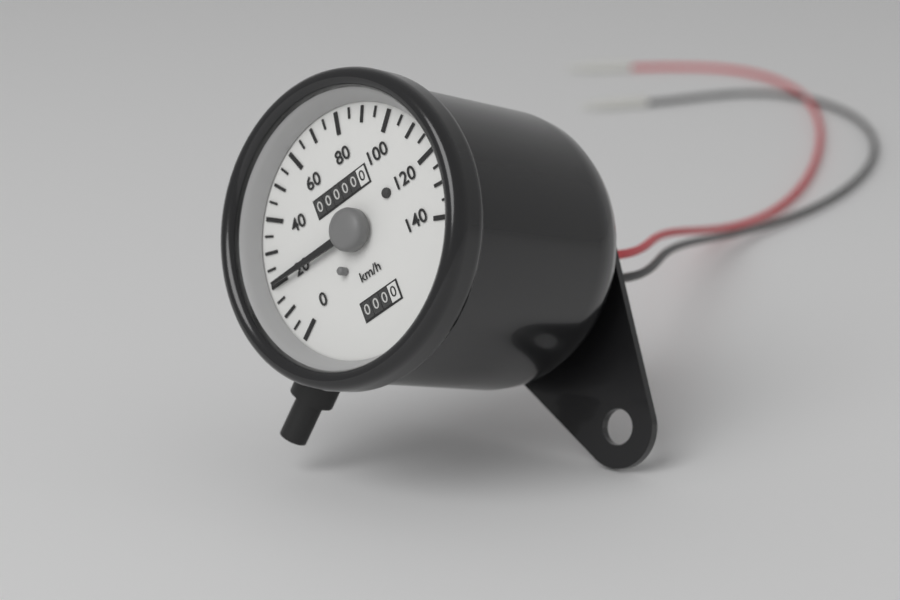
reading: 20 km/h
